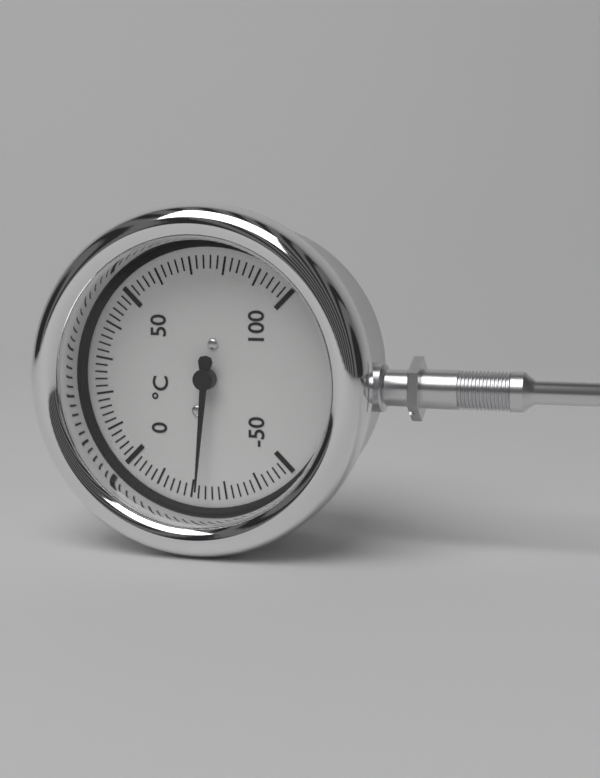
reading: -22 °C
